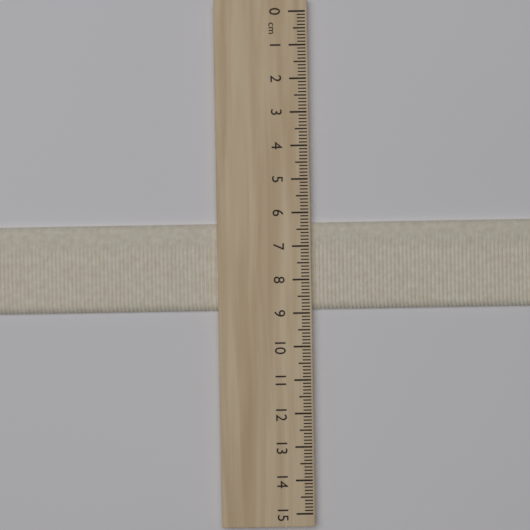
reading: 8.9 cm
